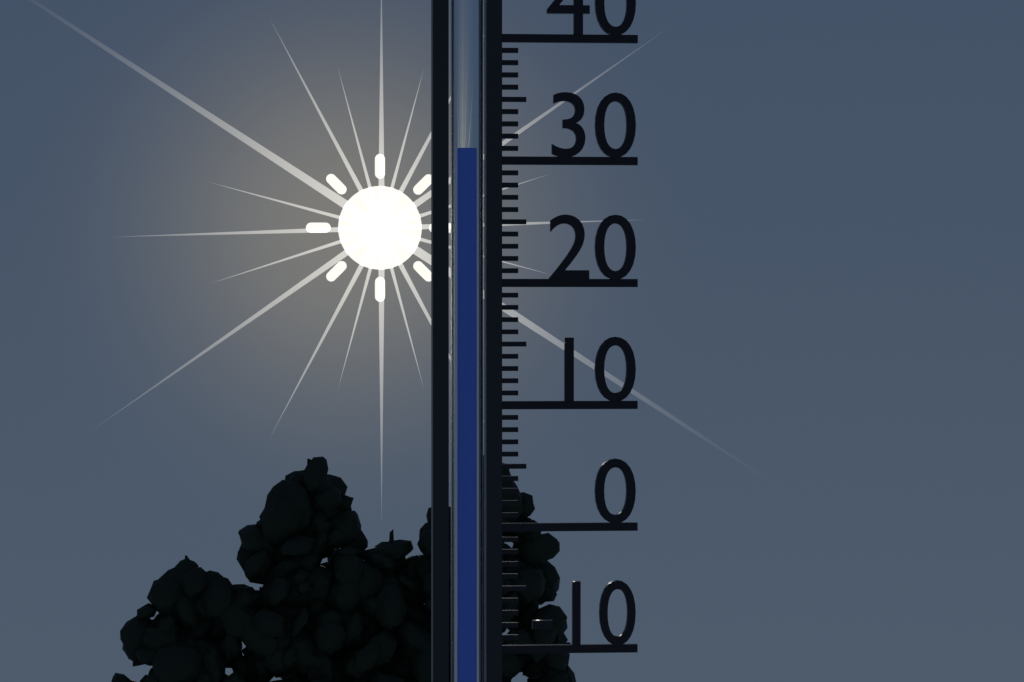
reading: 31 (no unit)
